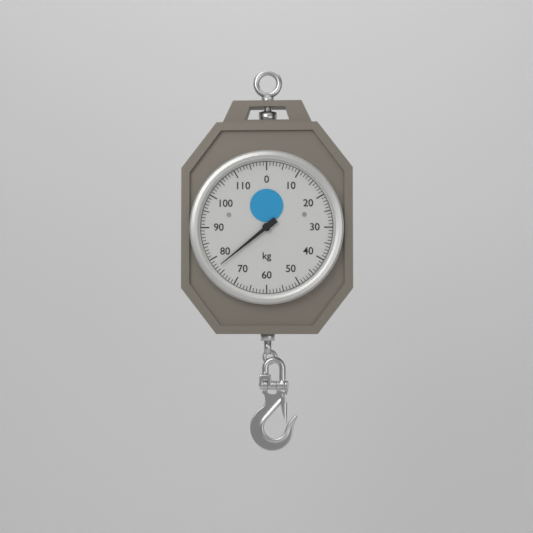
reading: 77 kg
